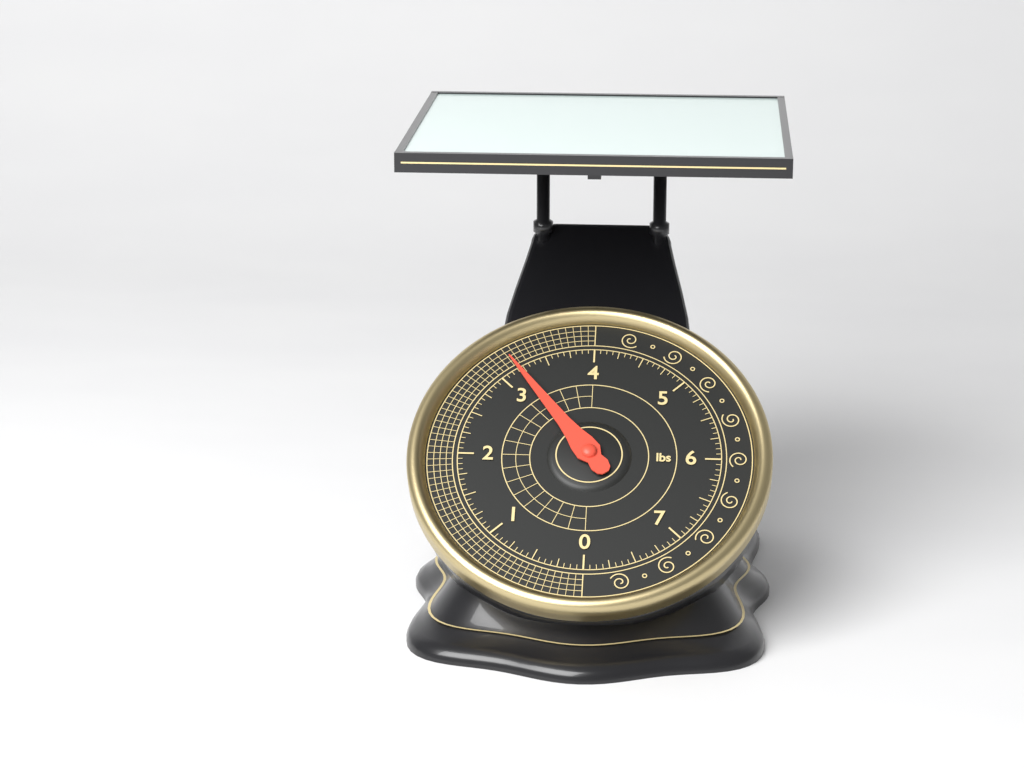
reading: 3.1875 lbs
